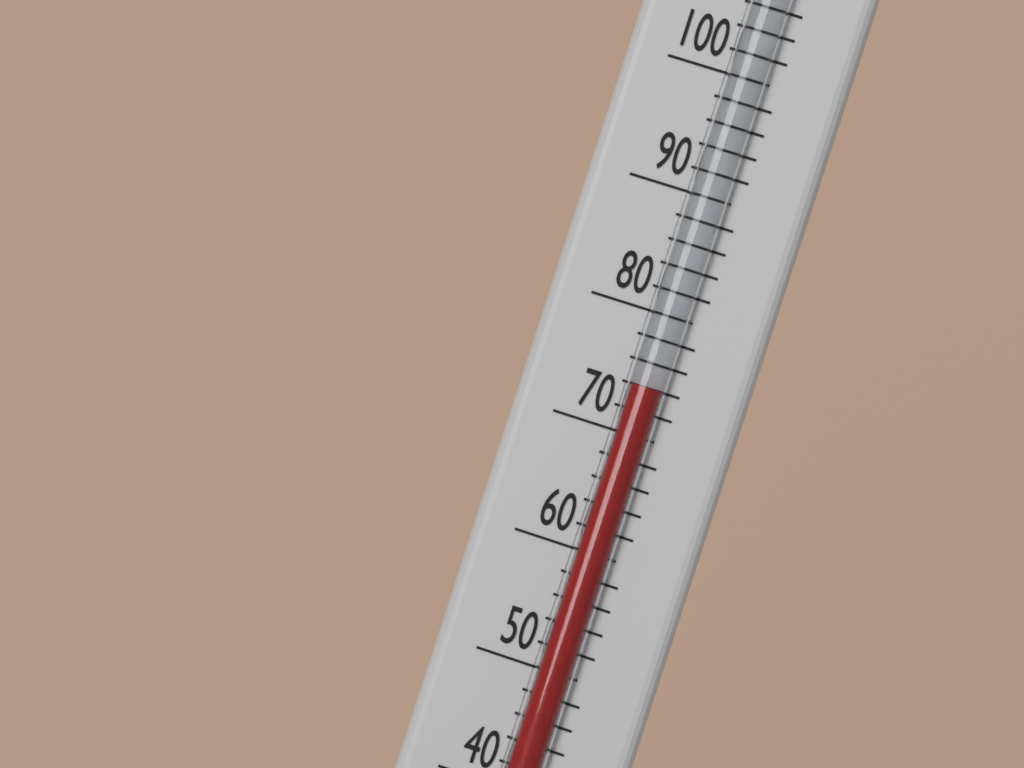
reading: 74 °F
